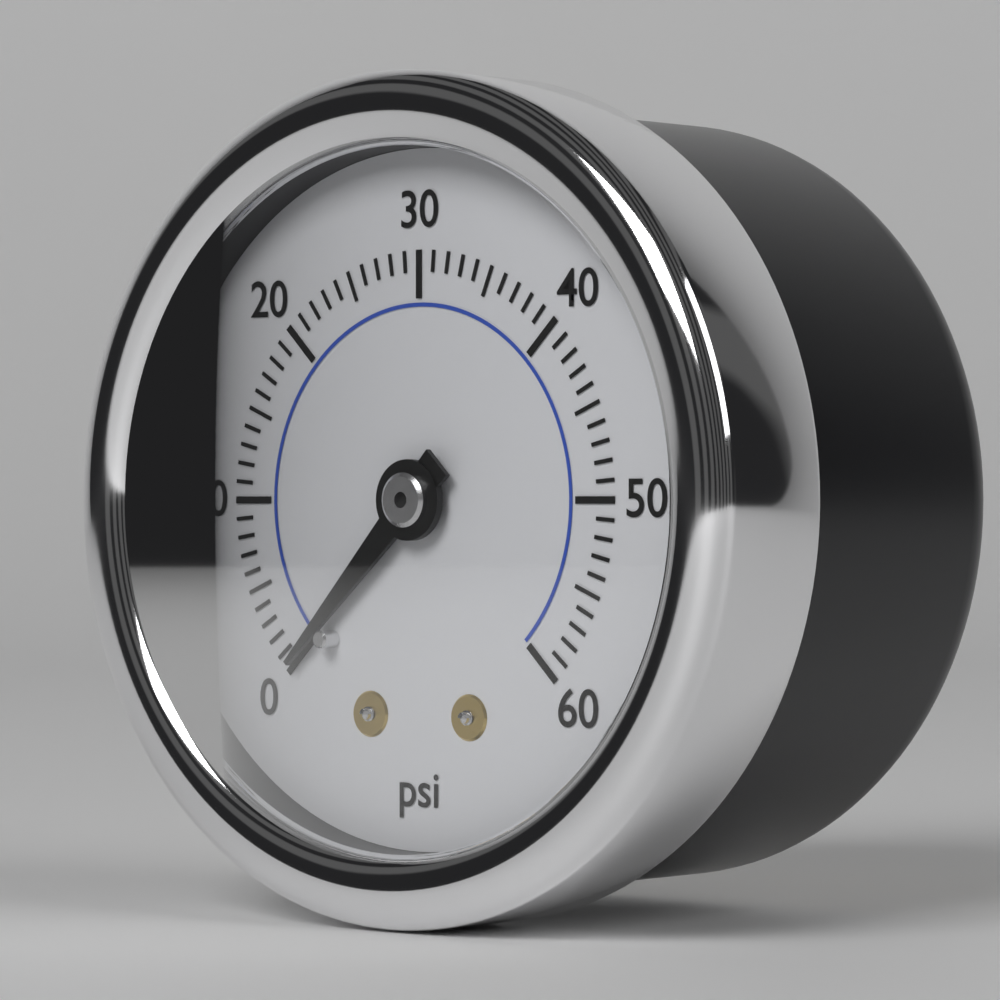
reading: 0 psi
